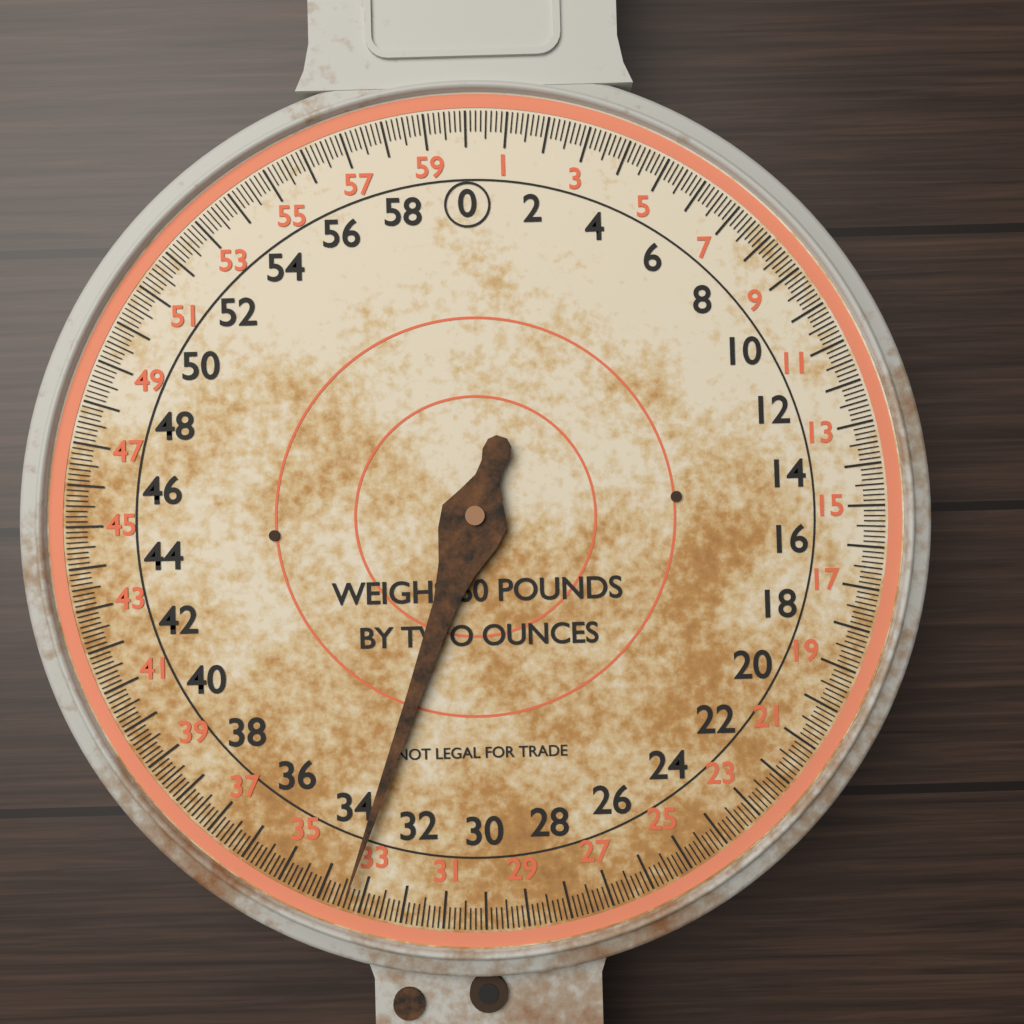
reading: 33.375 lb
